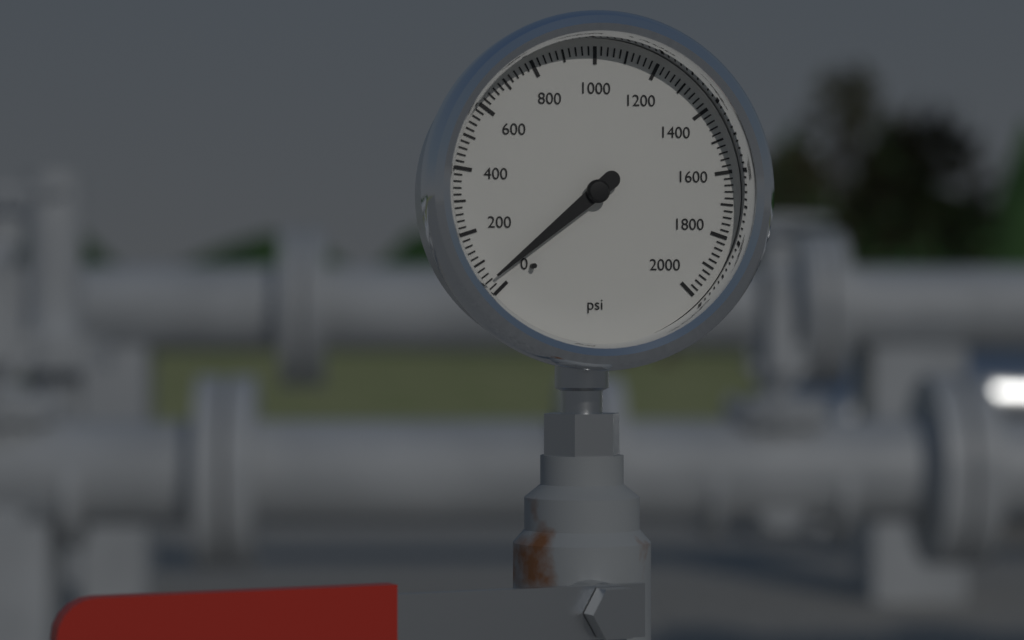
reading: 40 psi
